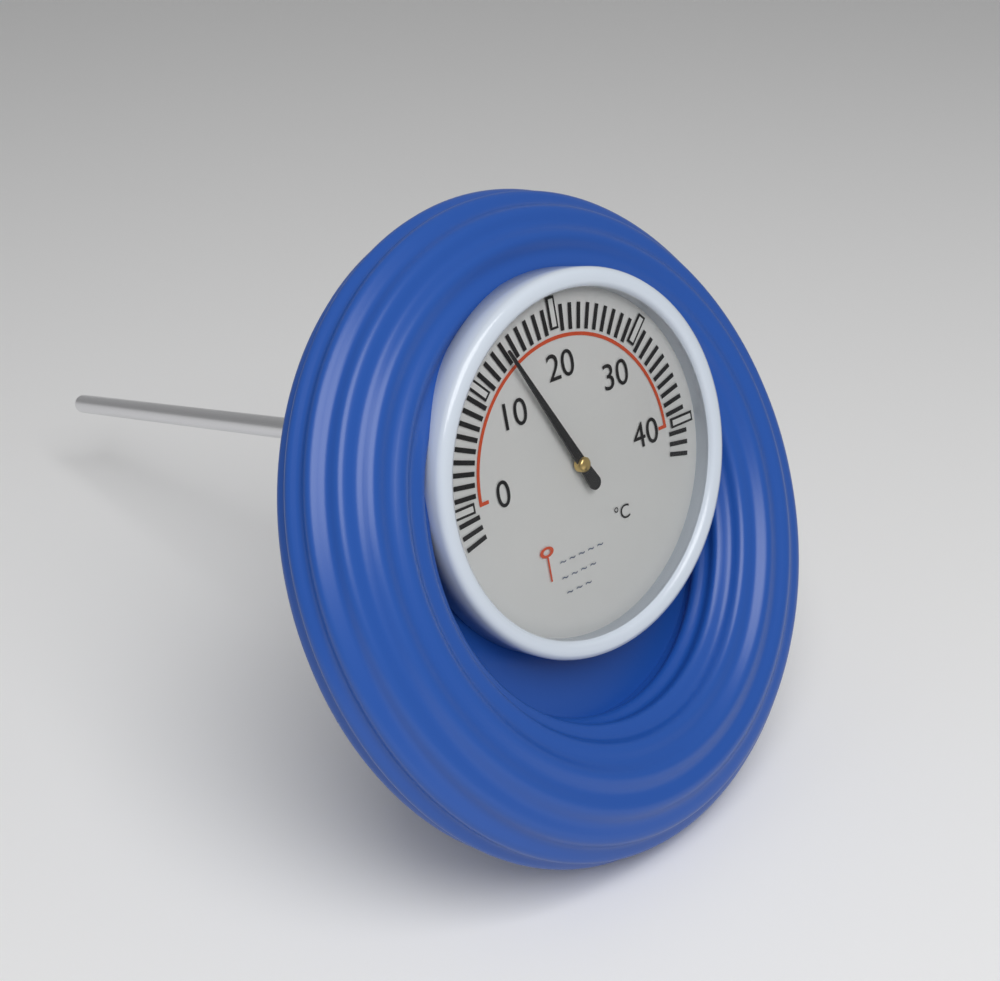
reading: 14 °C
